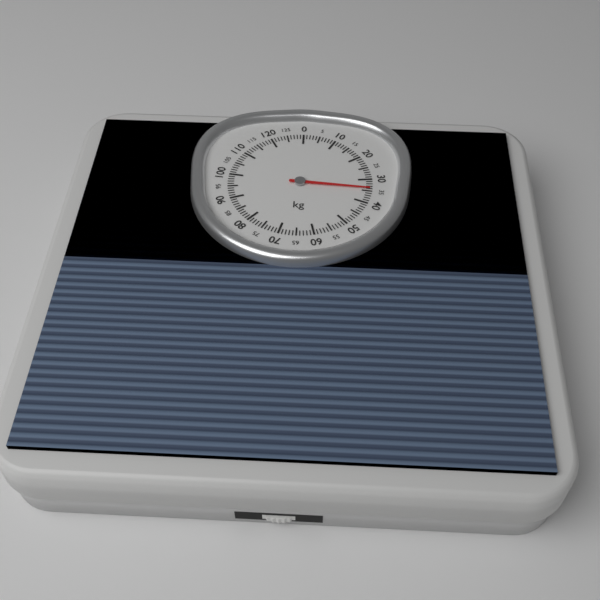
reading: 34 kg
